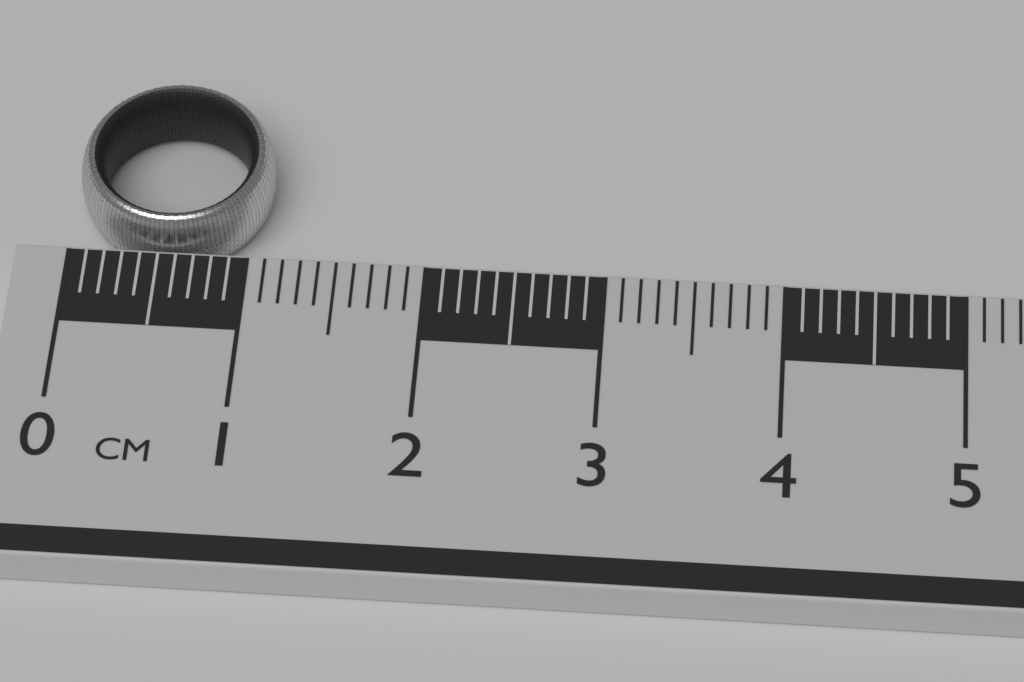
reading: 1.1 cm
